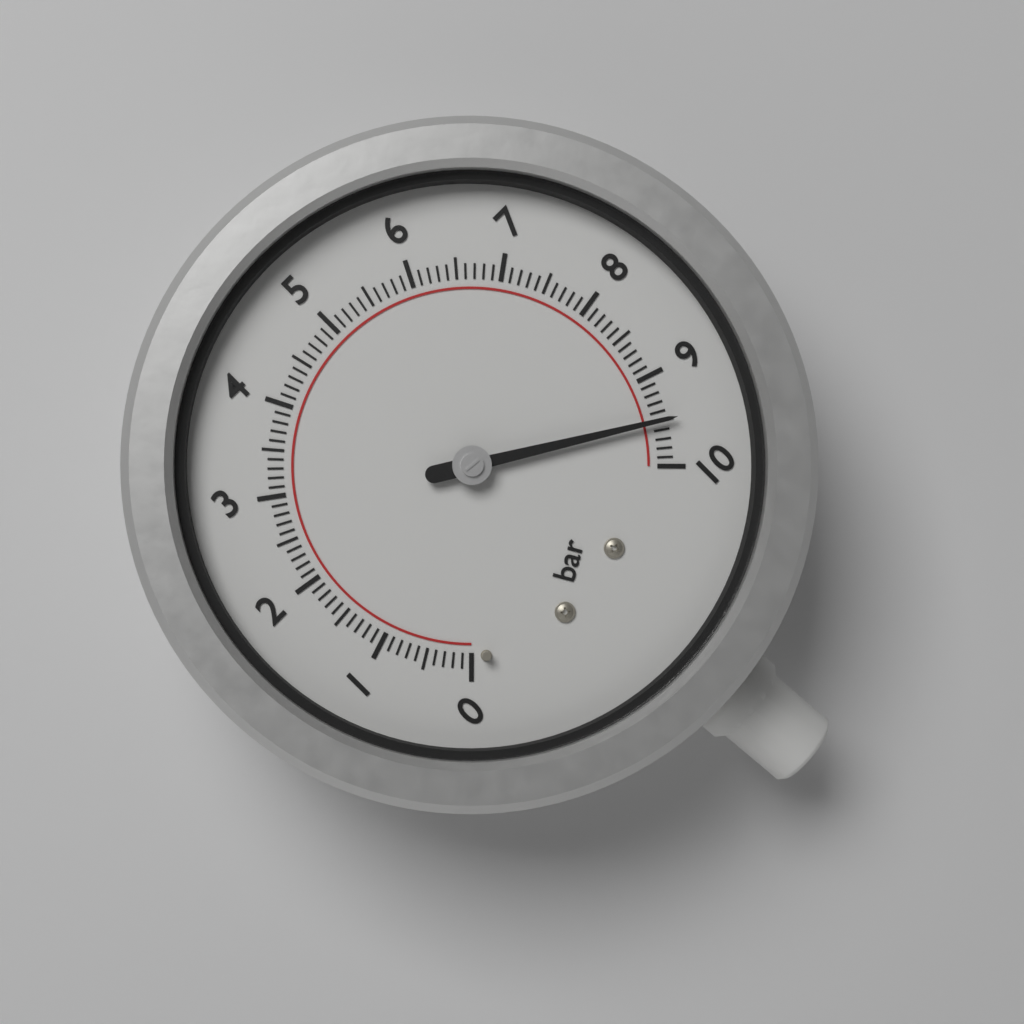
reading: 9.5 bar
